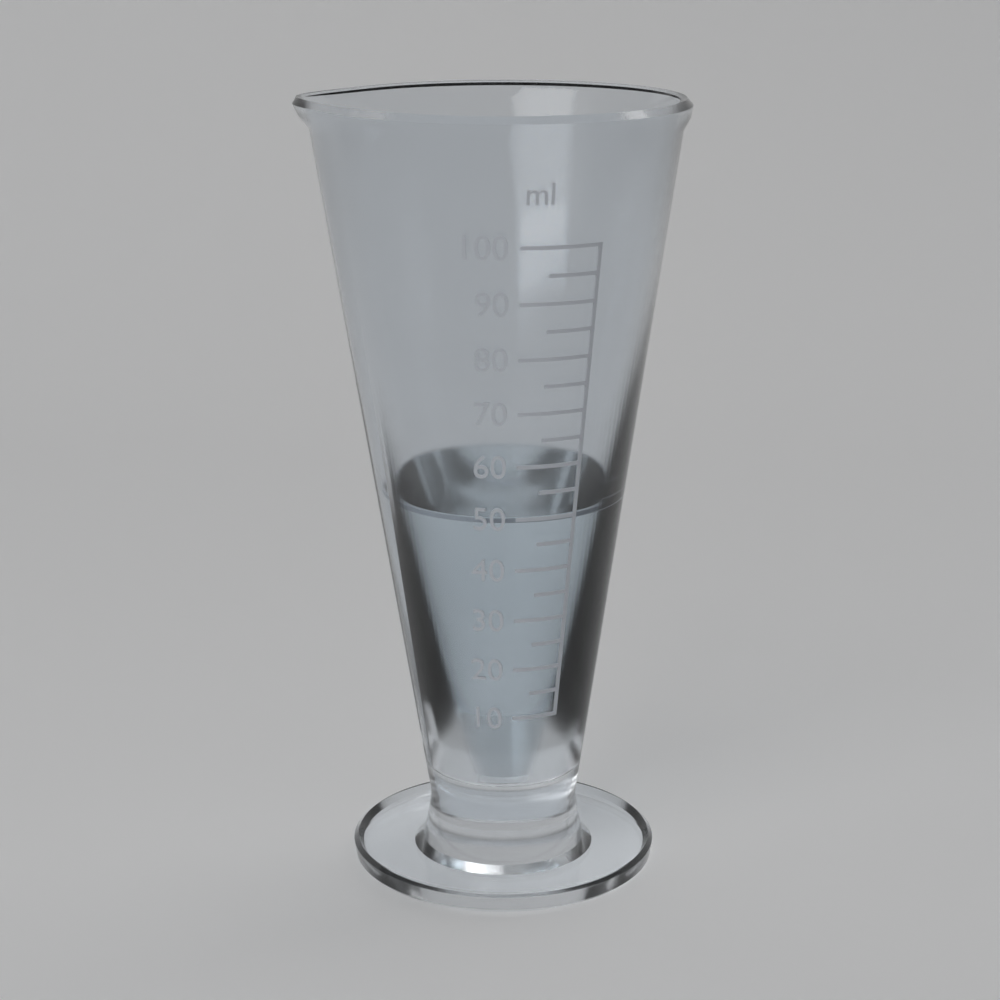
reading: 50 ml
